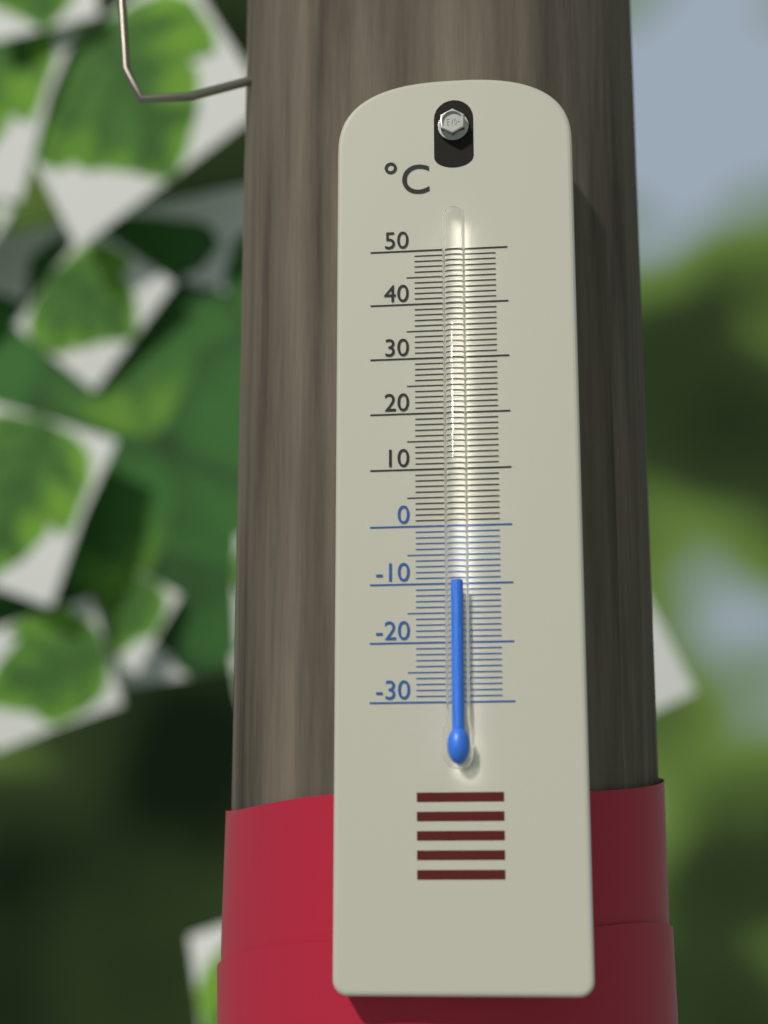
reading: -10 °C
